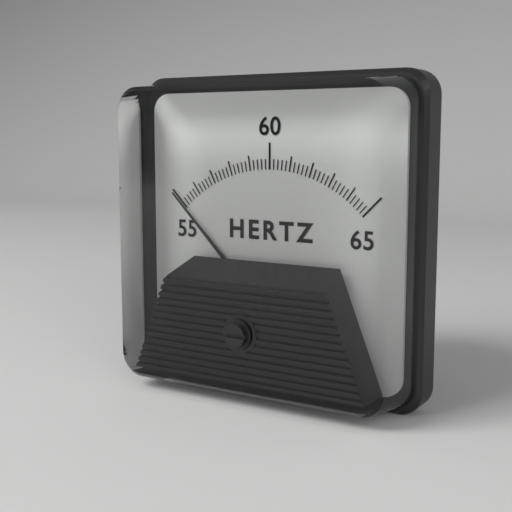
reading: 55.0 Hz
